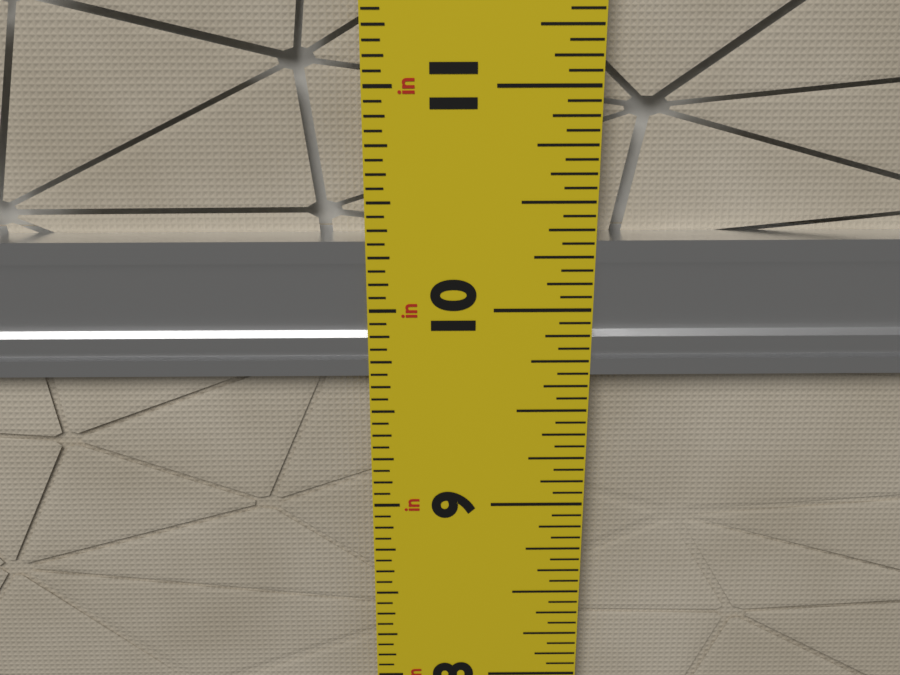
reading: 10.3125 in
